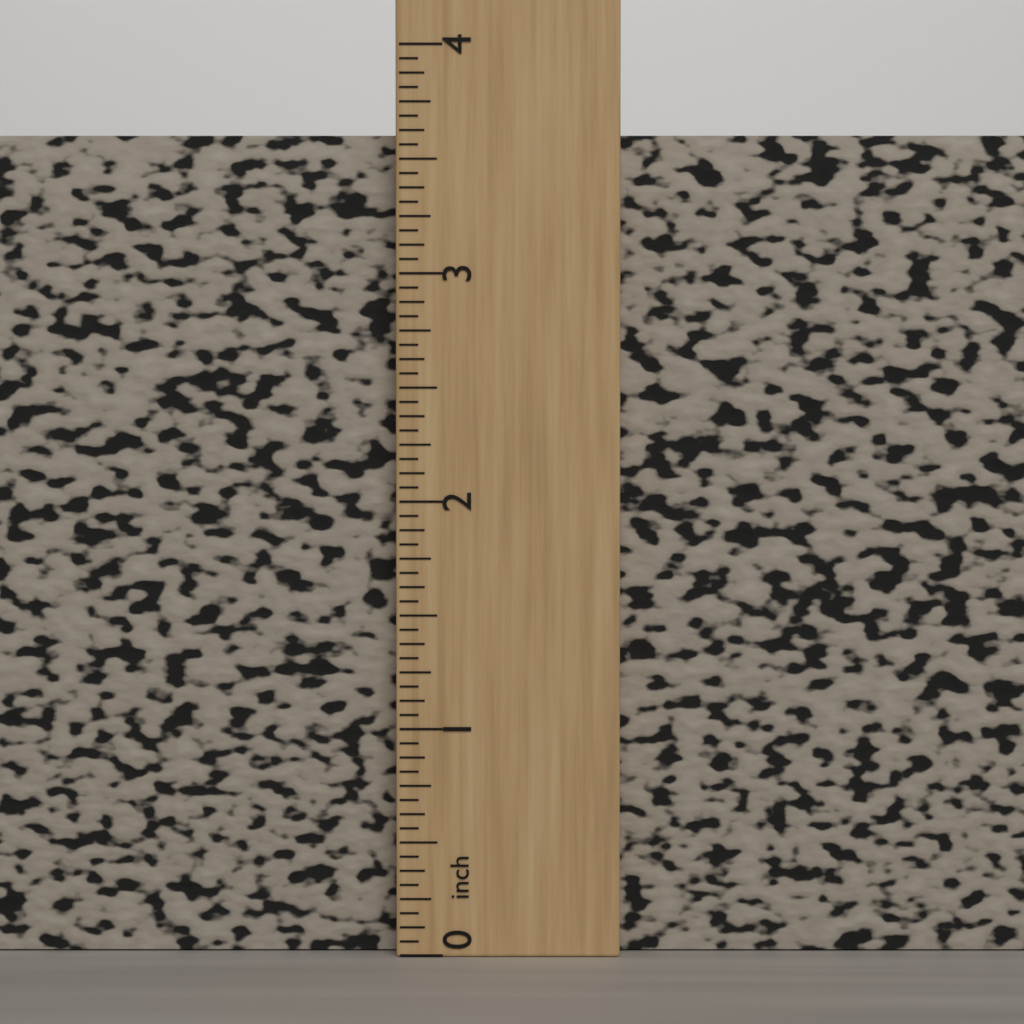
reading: 3.6250 inch
